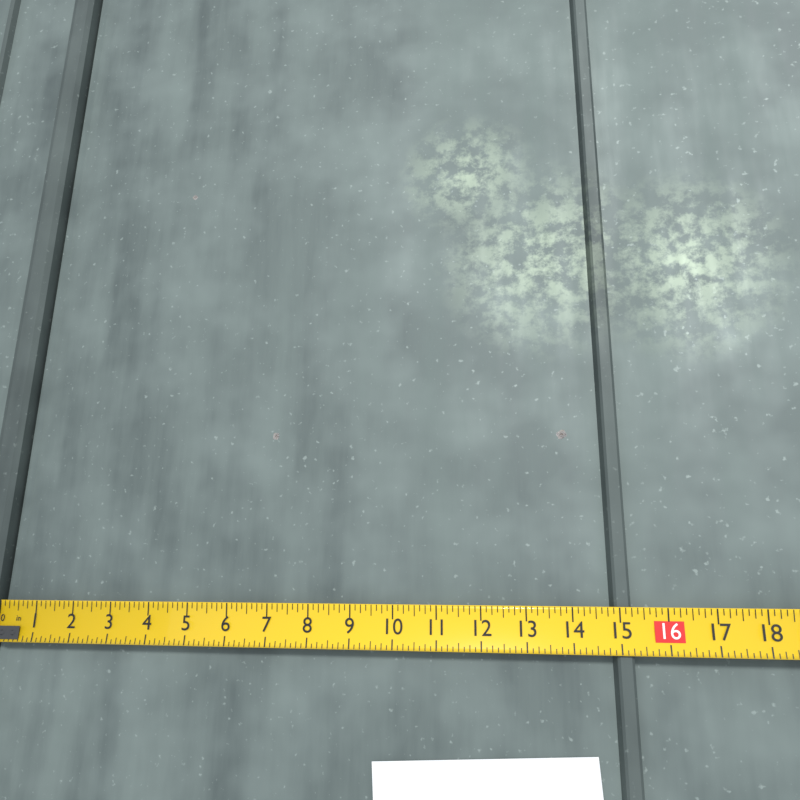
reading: 15.250 in
